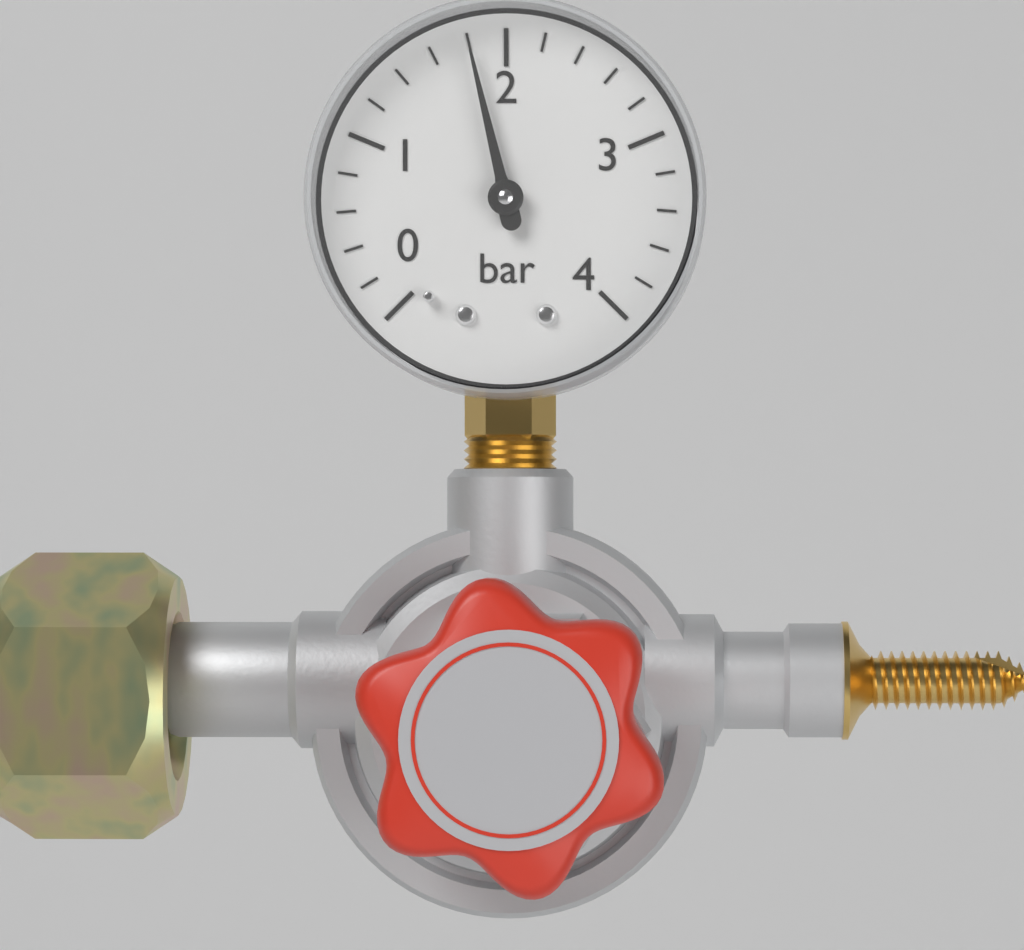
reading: 1.8 bar
